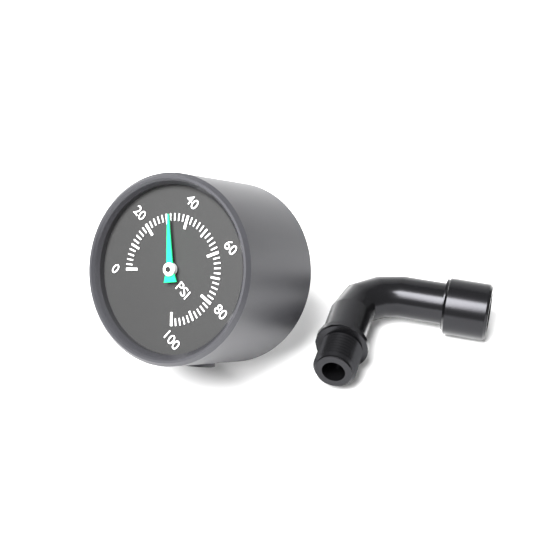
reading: 32 psi
